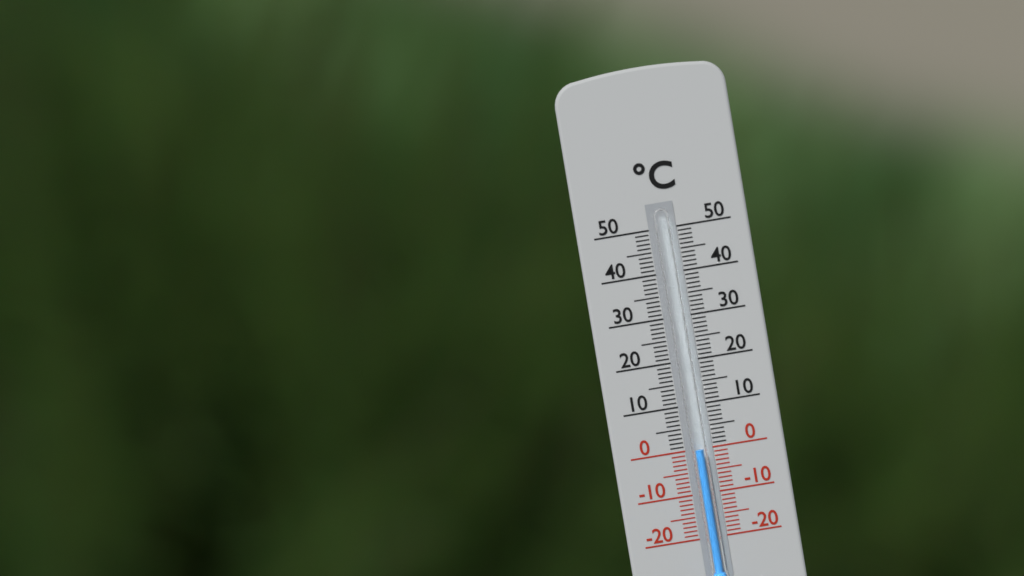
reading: 0 °C
